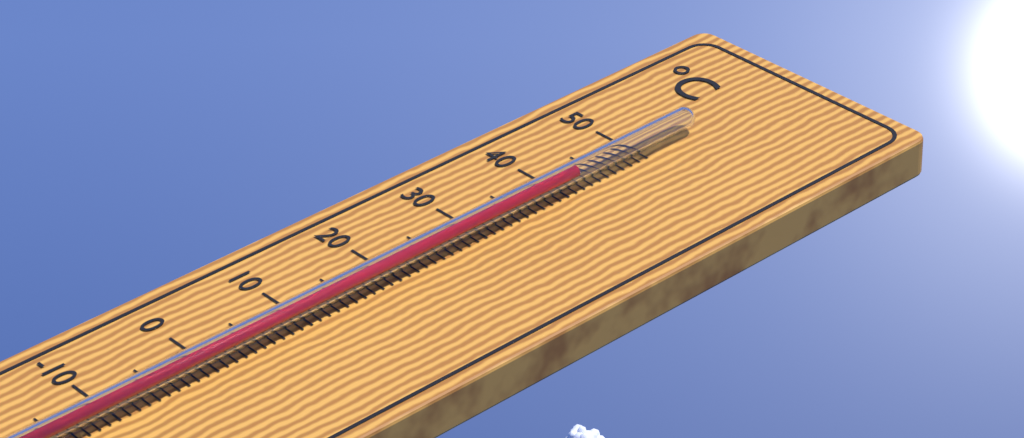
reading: 42 °C
